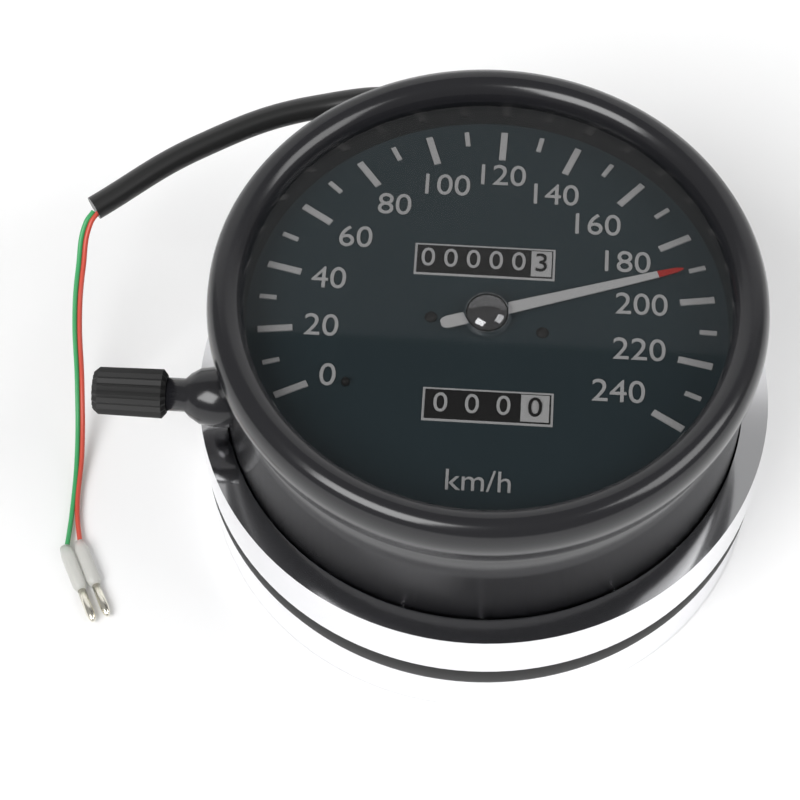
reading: 190 km/h
